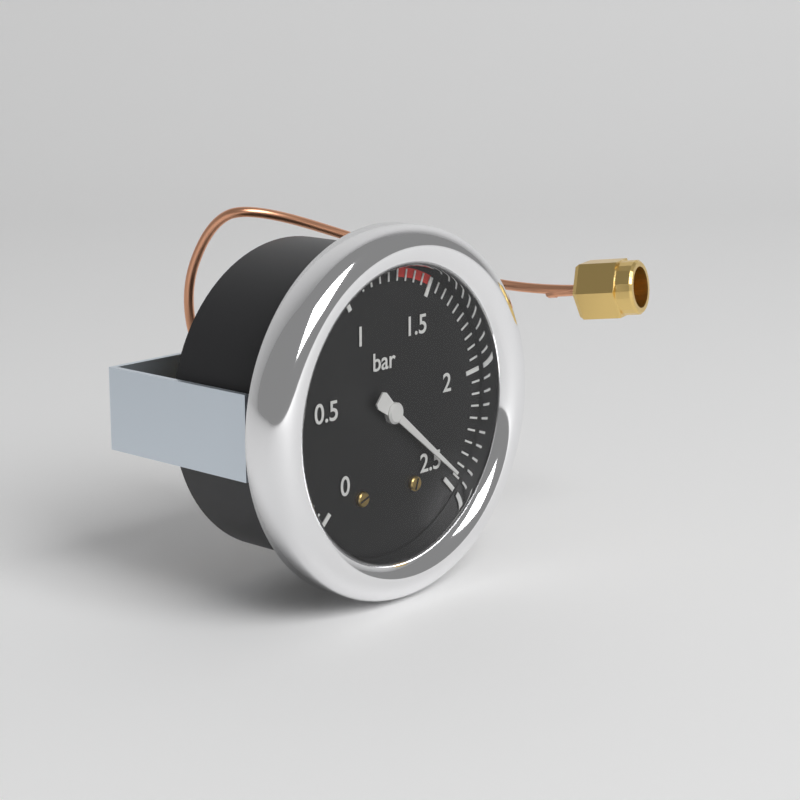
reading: 2.45 bar
